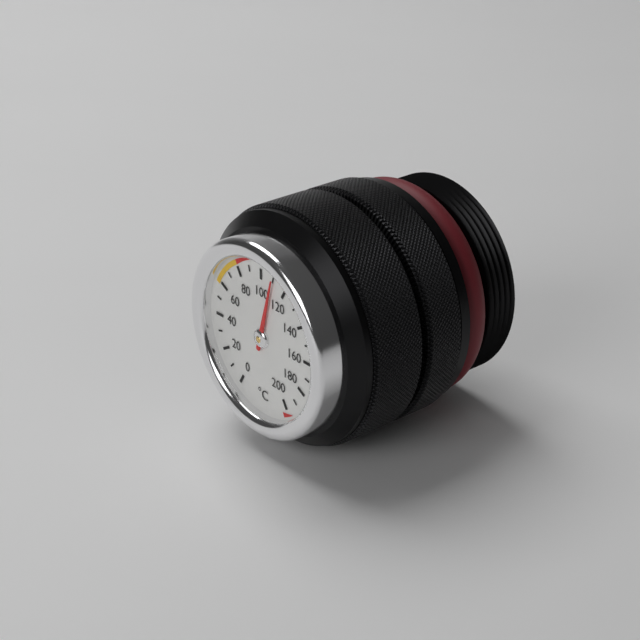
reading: 110 °C
